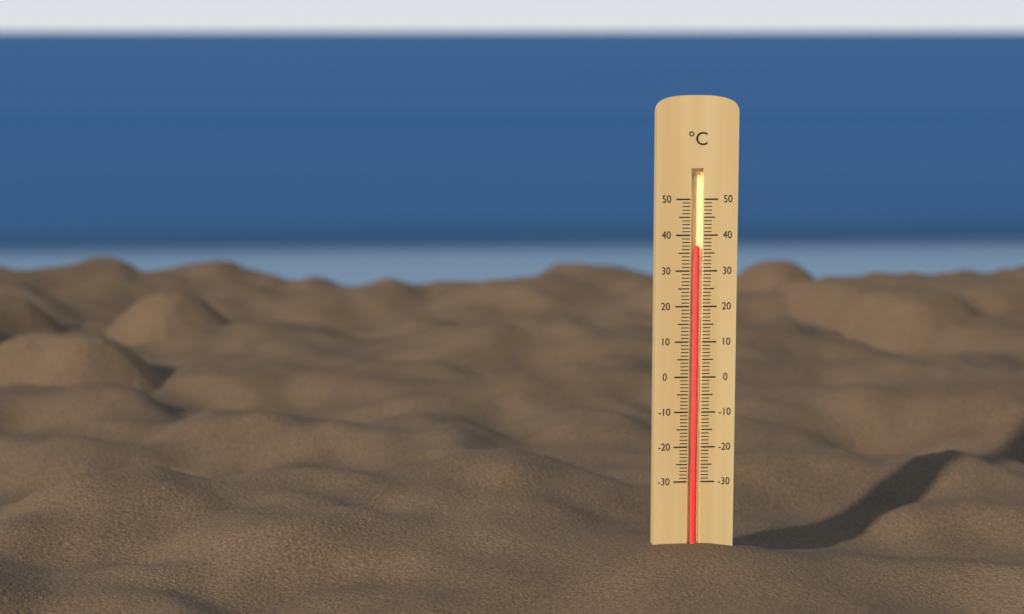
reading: 37 °C
